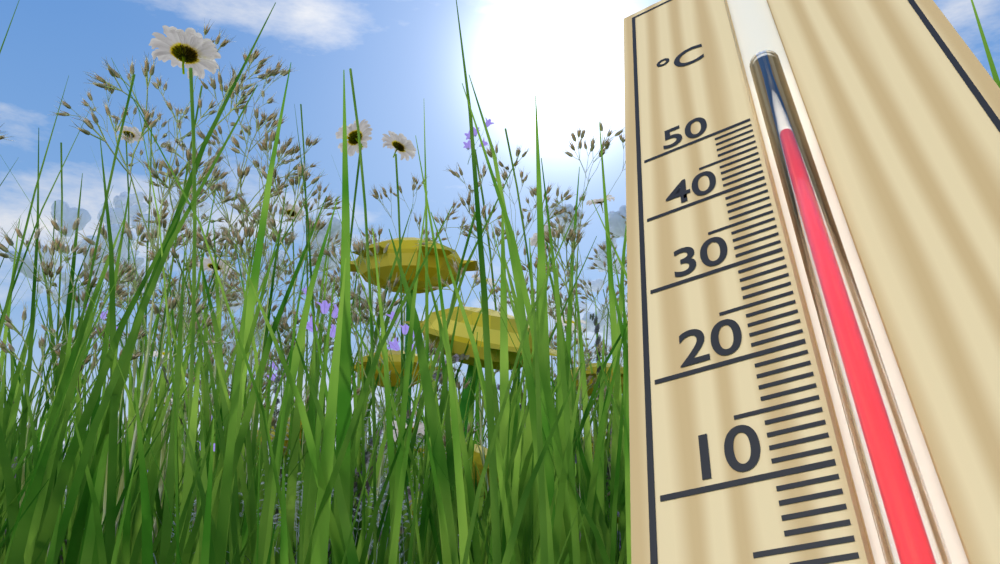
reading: 45 °C
